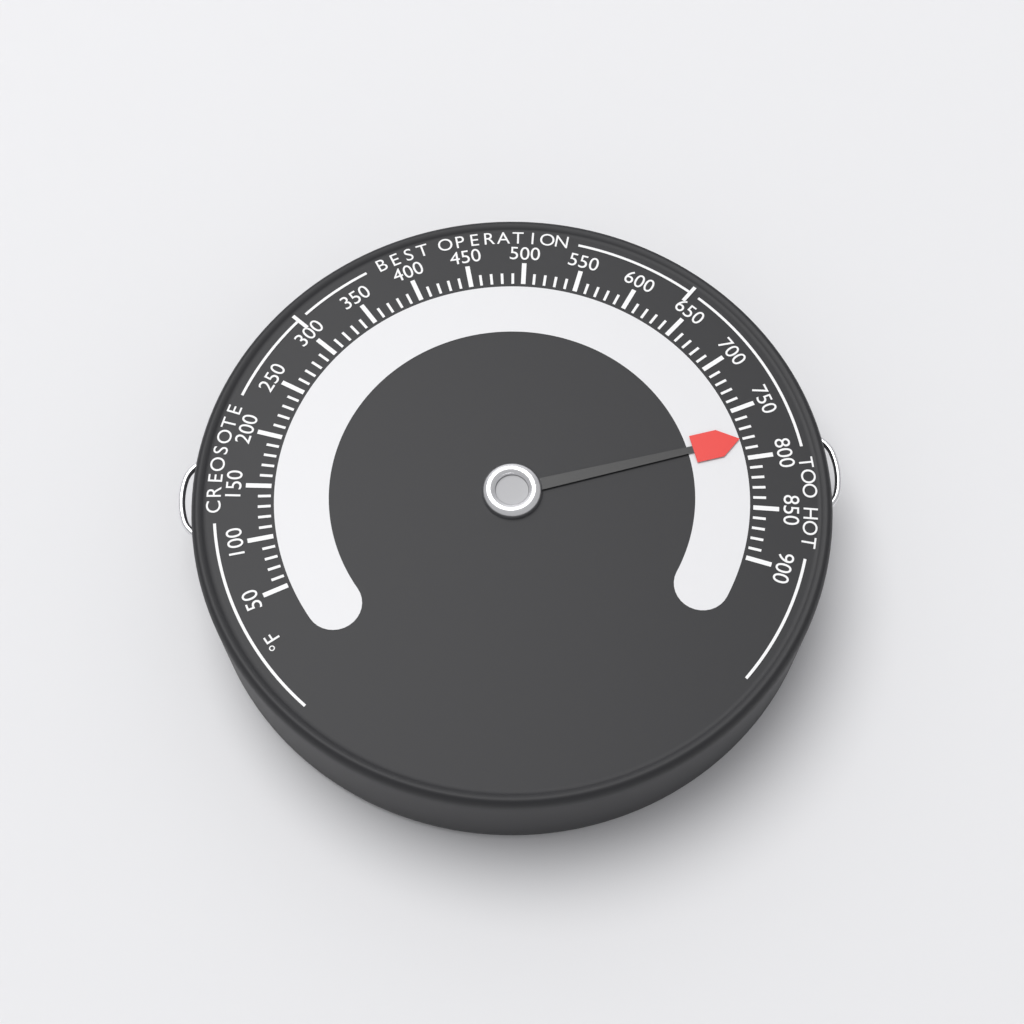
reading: 780 °F
